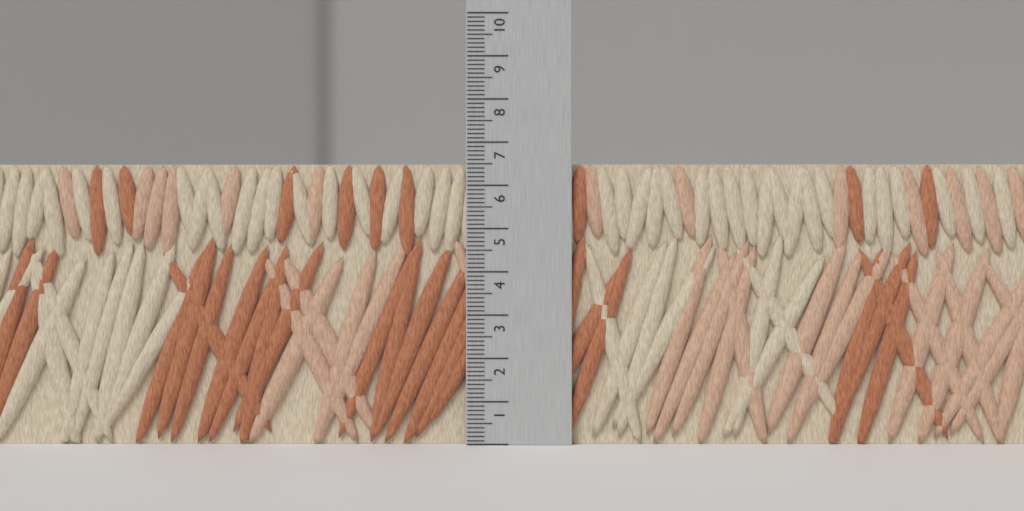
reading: 6.5 (no unit)
